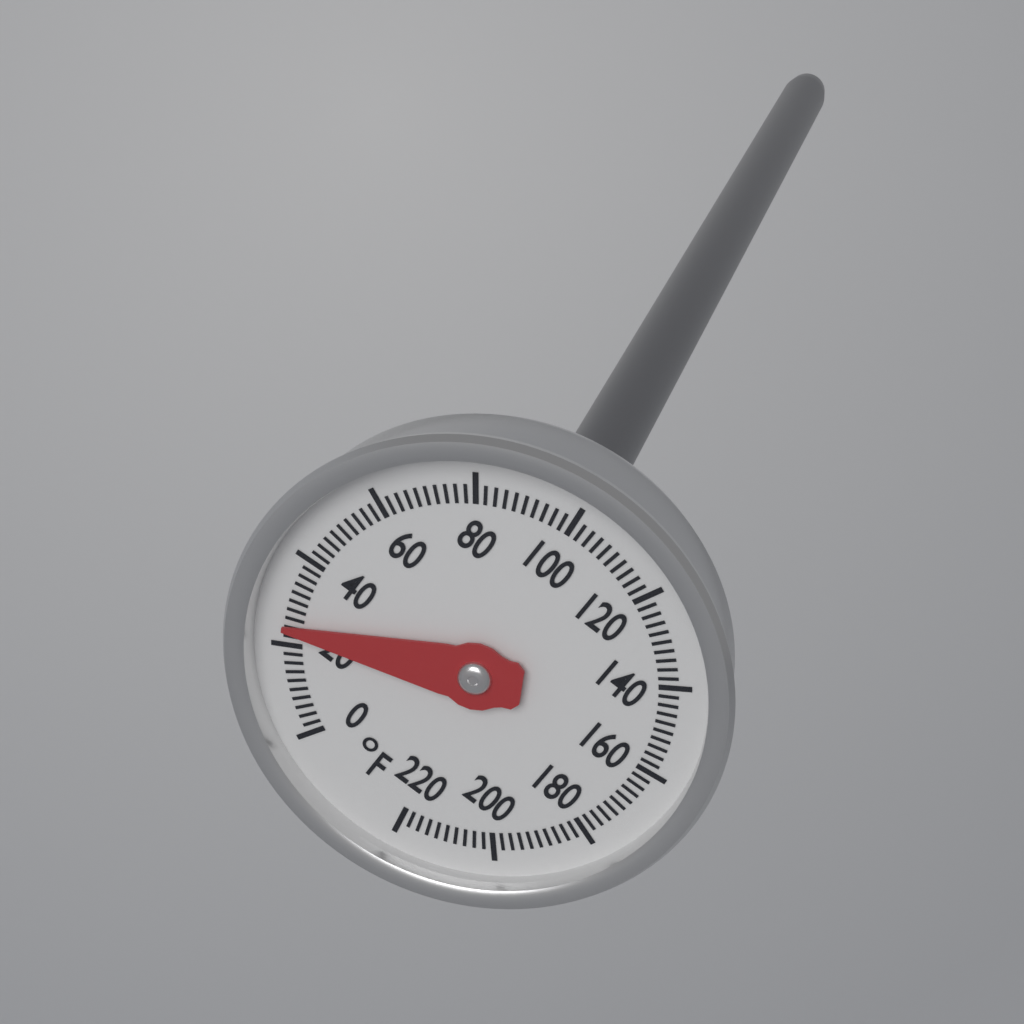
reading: 24 °F
